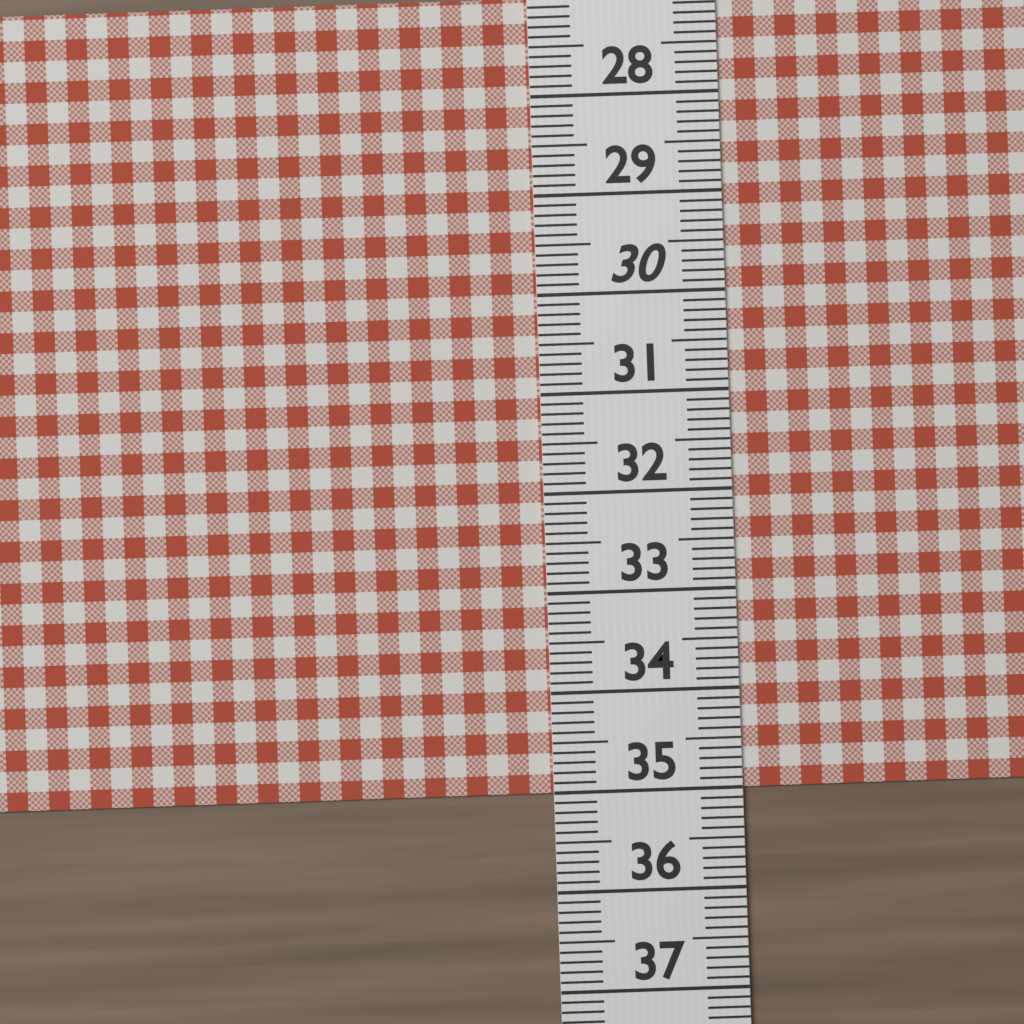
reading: 35.0 (no unit)
